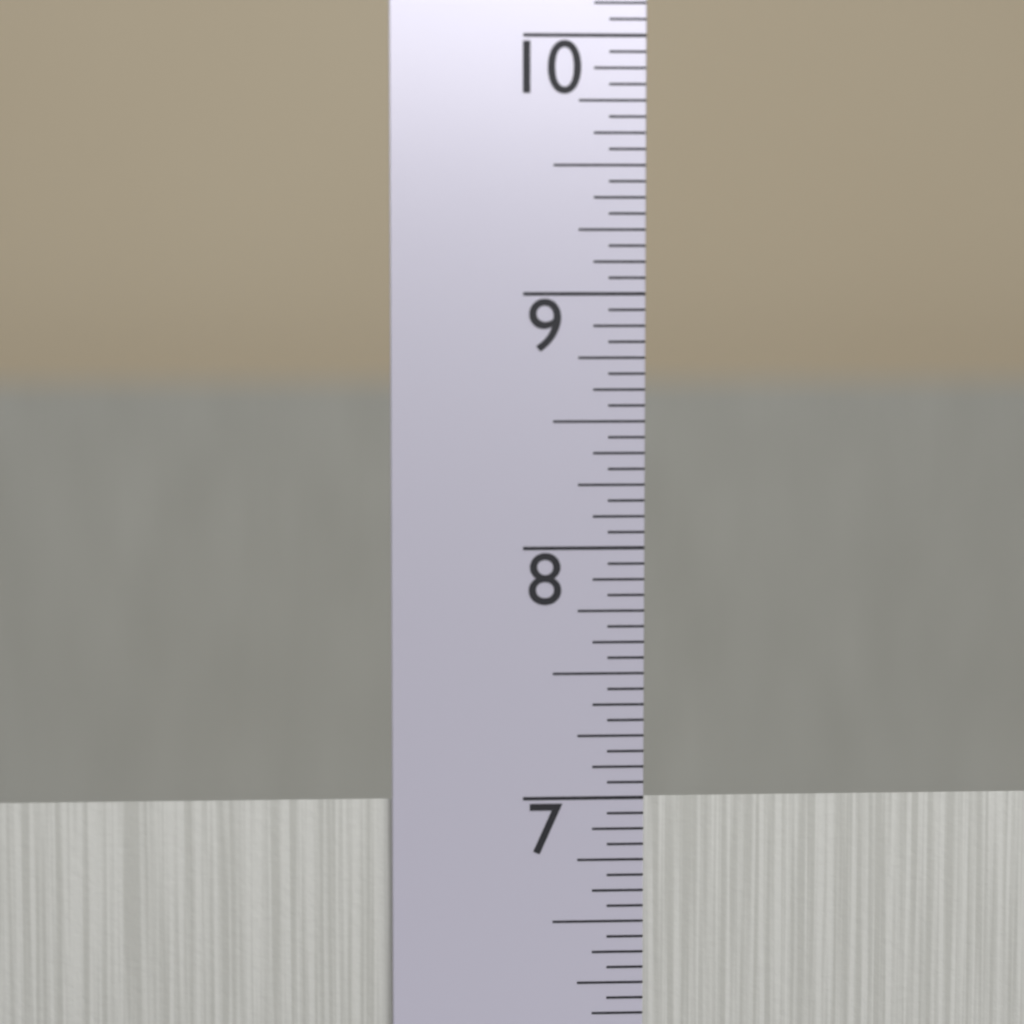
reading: 7.0000 in
